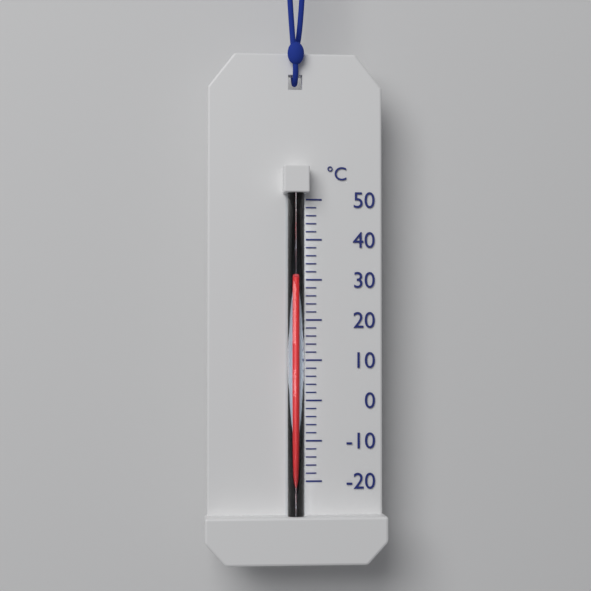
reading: 30 °C
